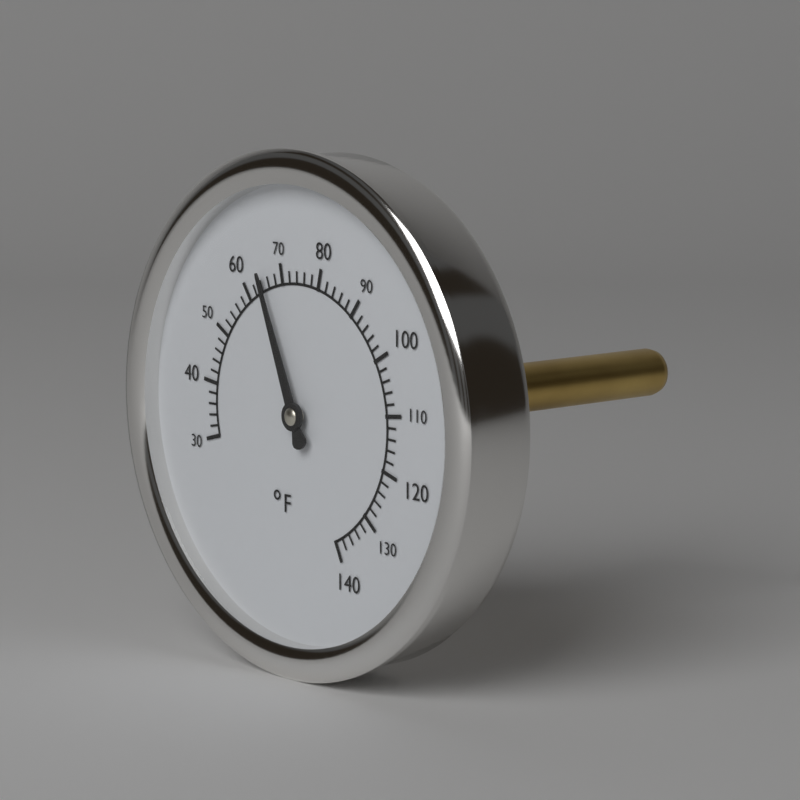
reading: 65 °F
